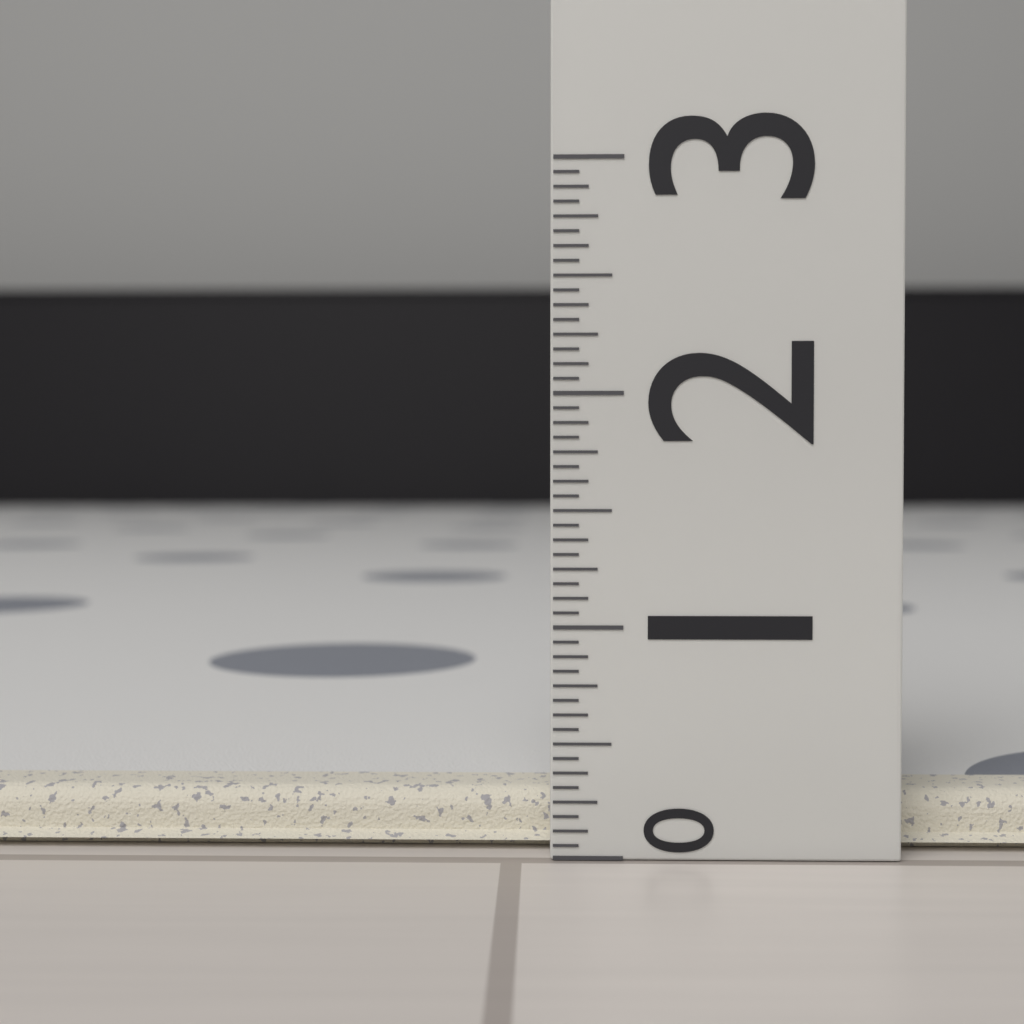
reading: 0.2500 (no unit)
